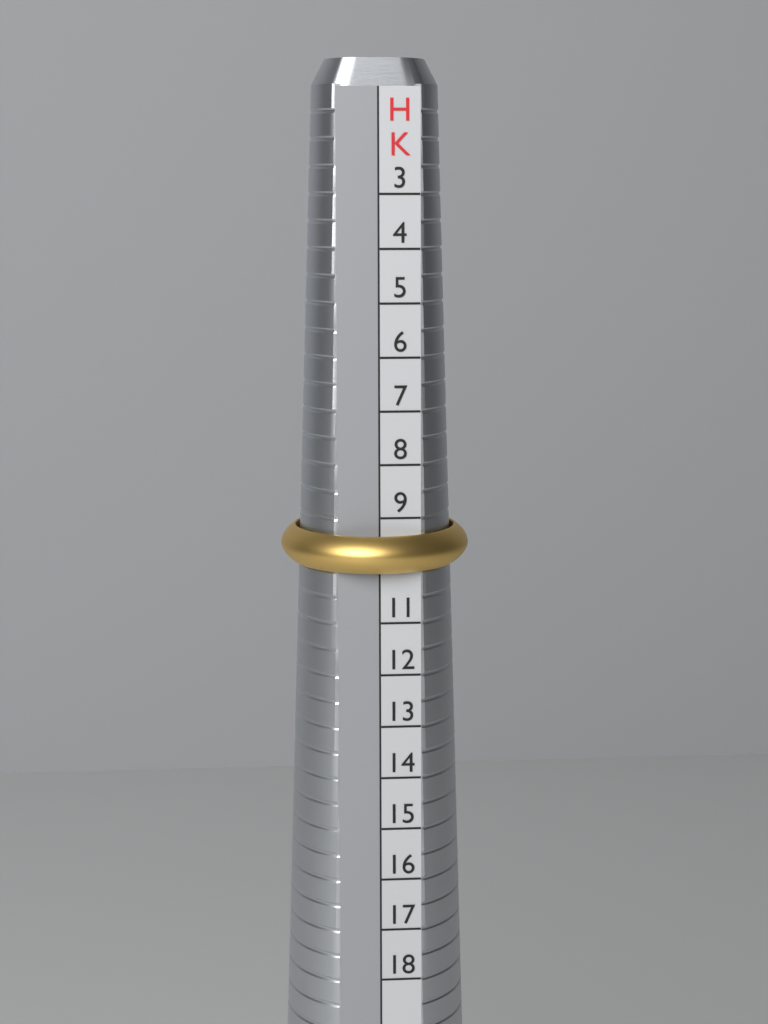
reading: 10 HK
